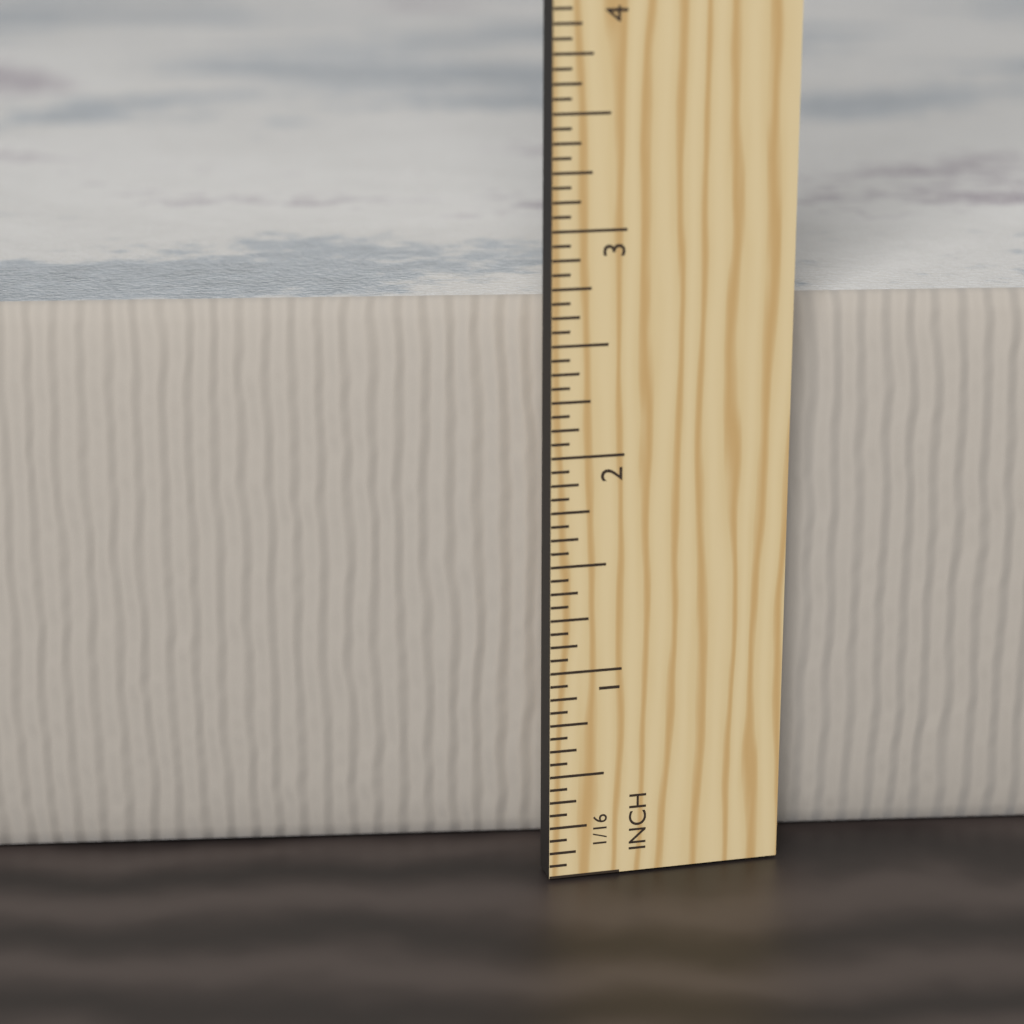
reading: 2.6250 in
